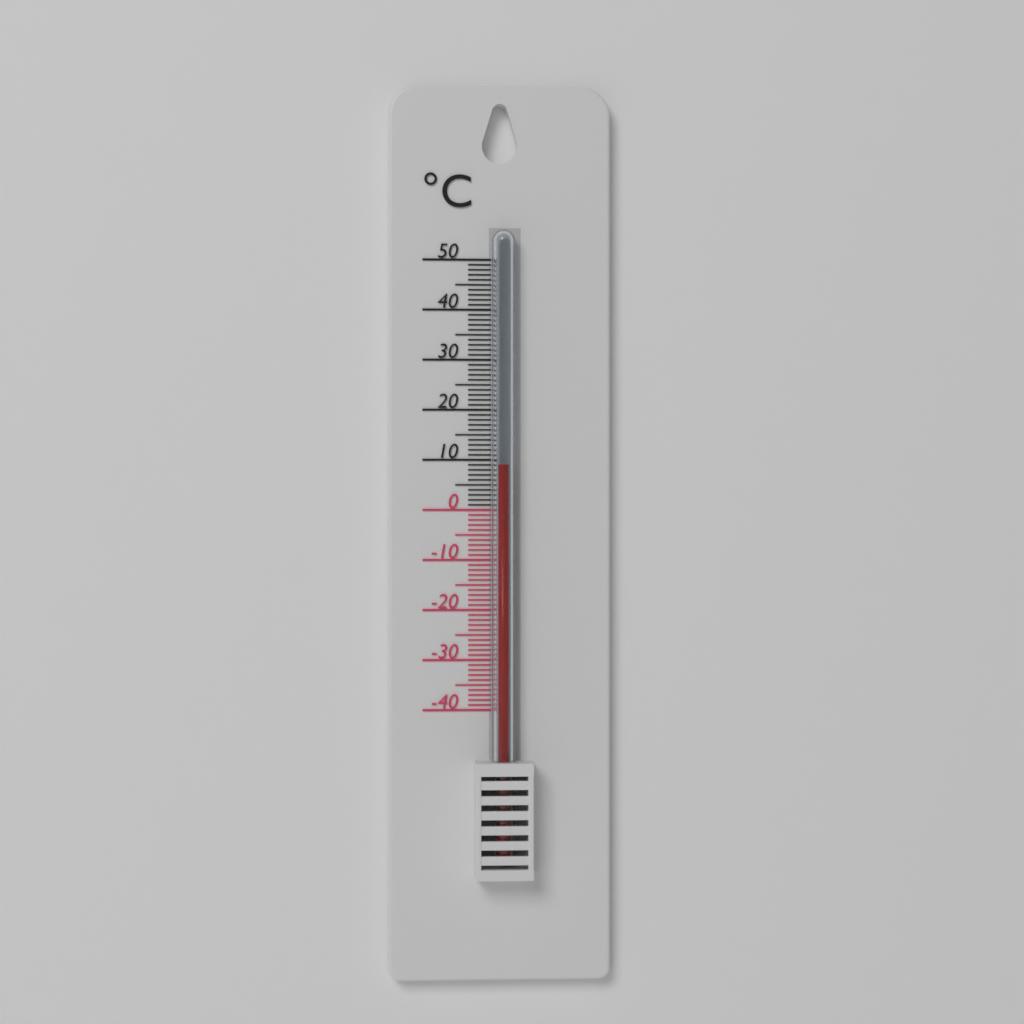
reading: 9 °C
